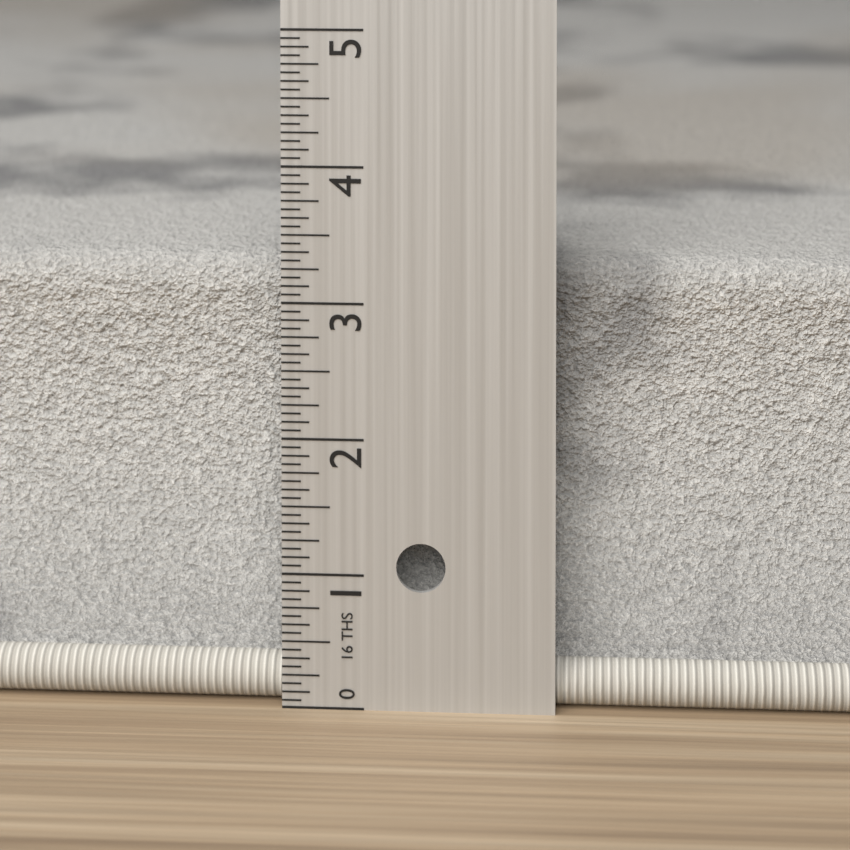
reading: 3.2500 in
